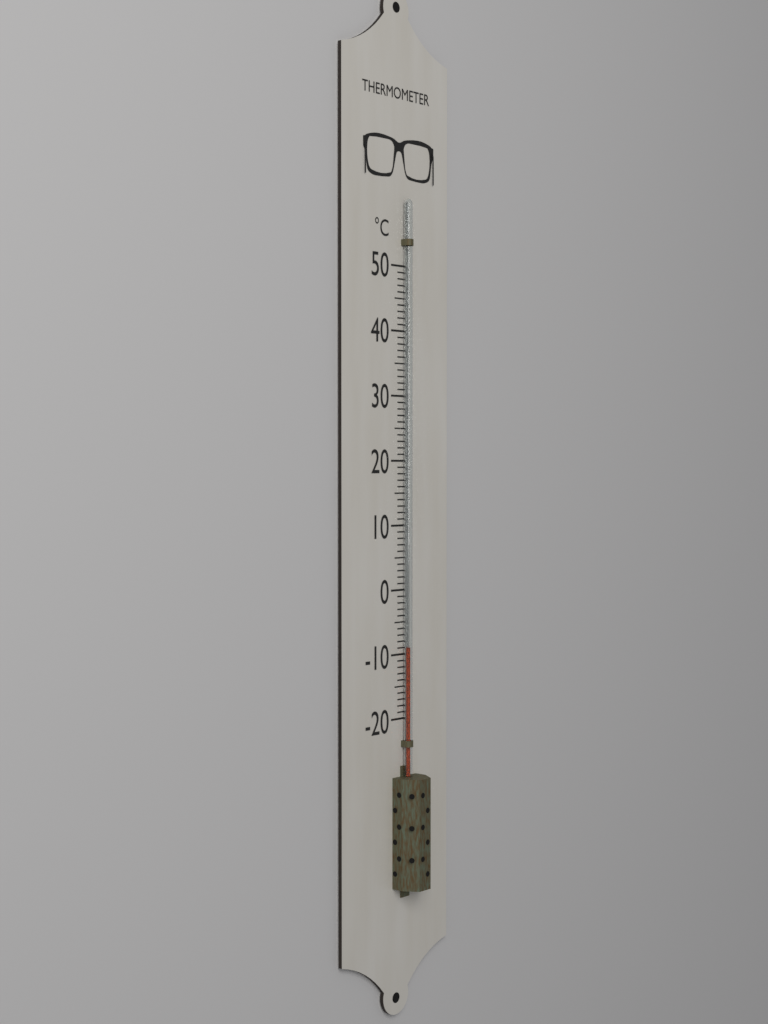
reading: -9 °C
